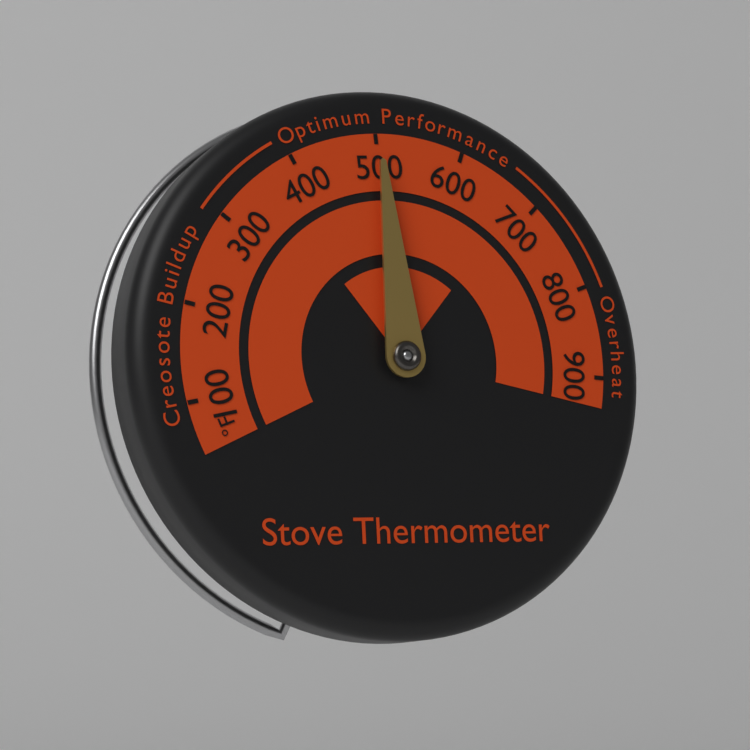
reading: 500 °F
